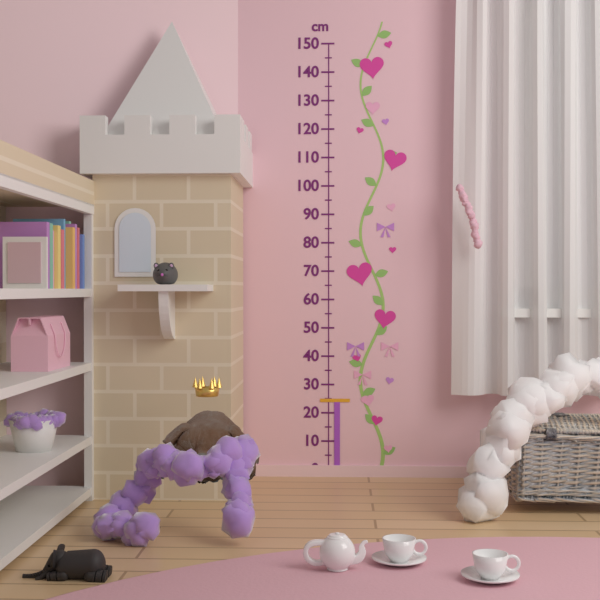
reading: 25 cm
